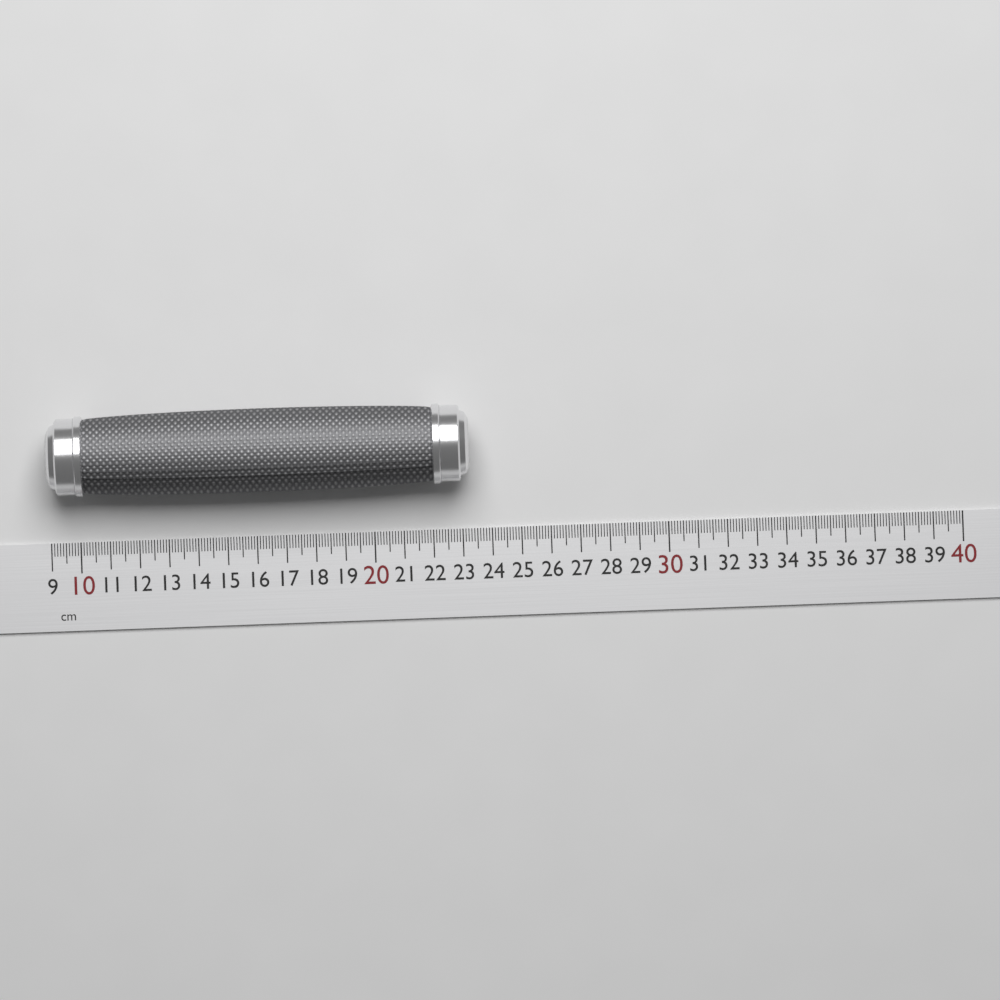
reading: 23.3 cm
